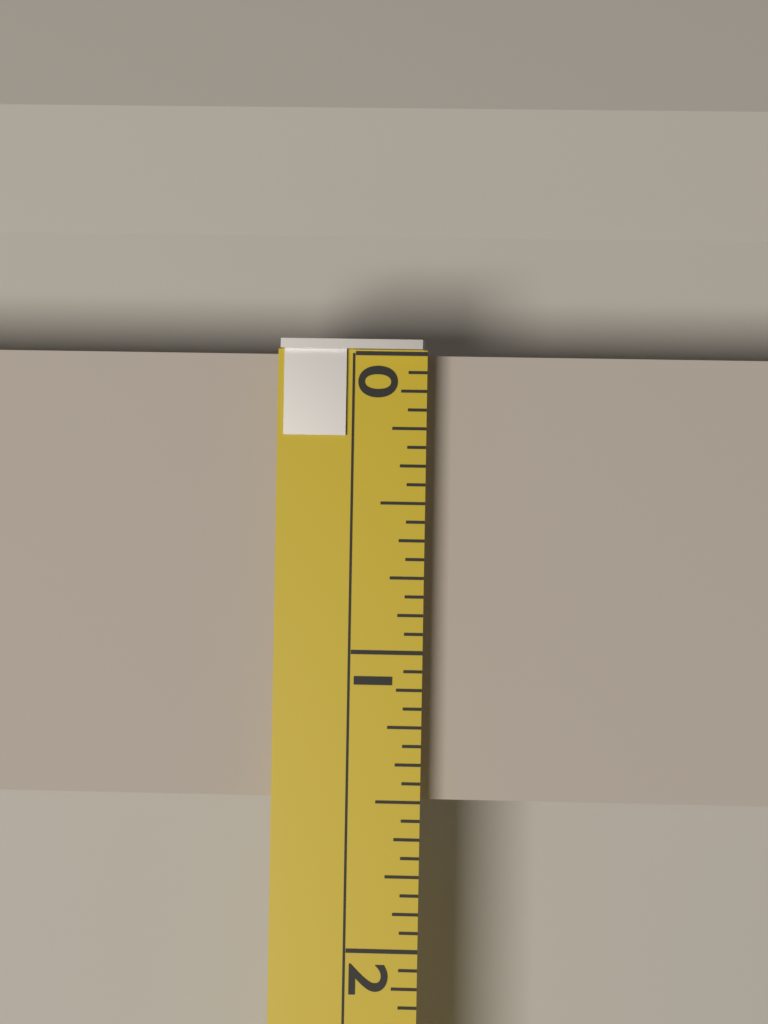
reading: 1.5000 (no unit)
